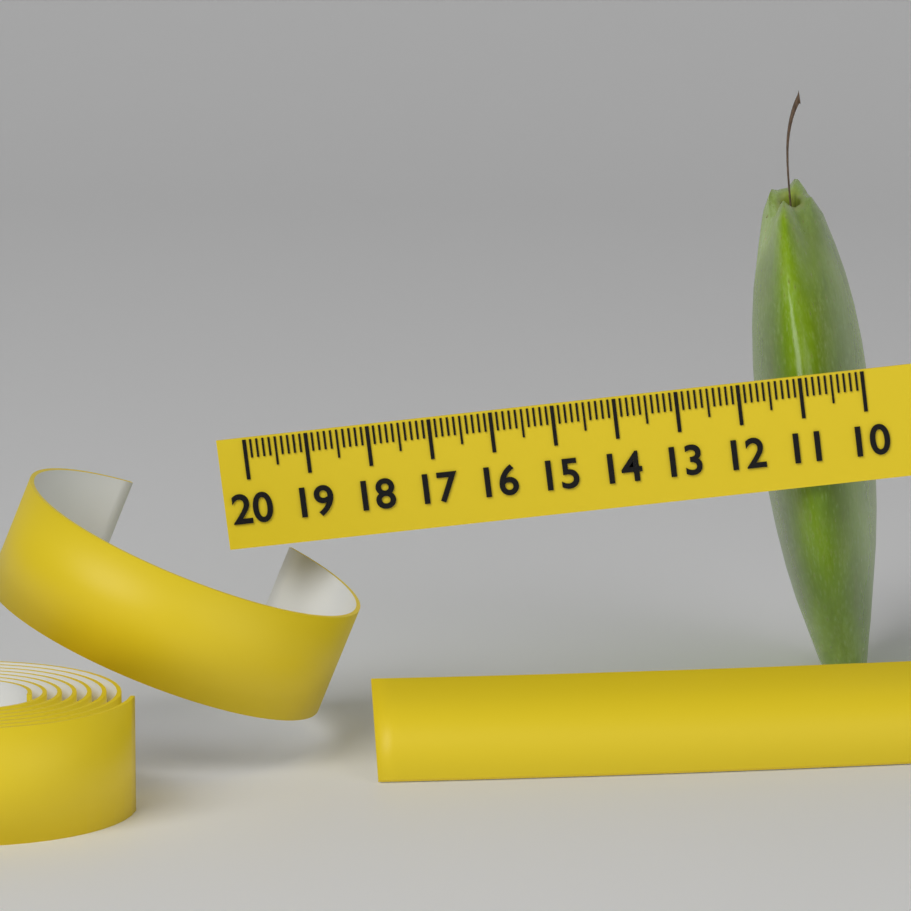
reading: 11.9 (no unit)
